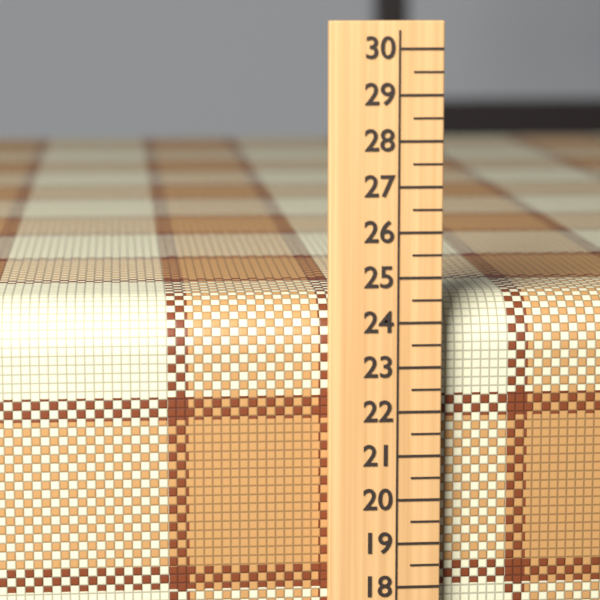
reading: 24.5 (no unit)
